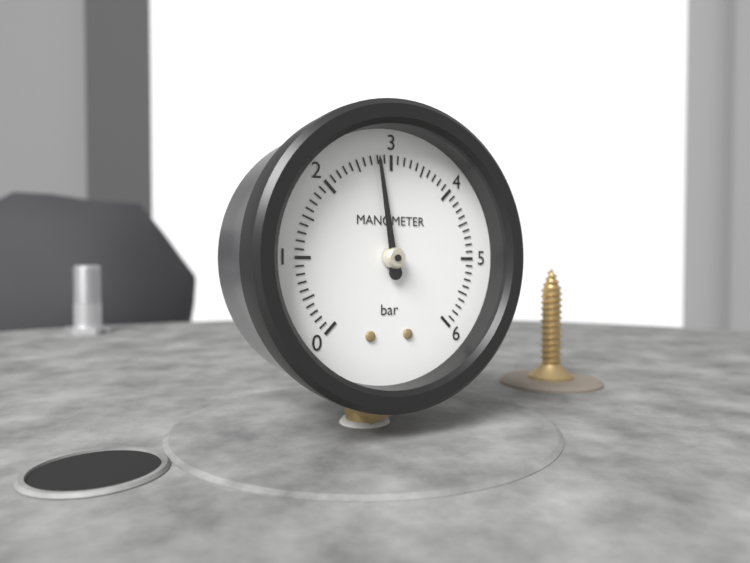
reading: 2.8 bar
